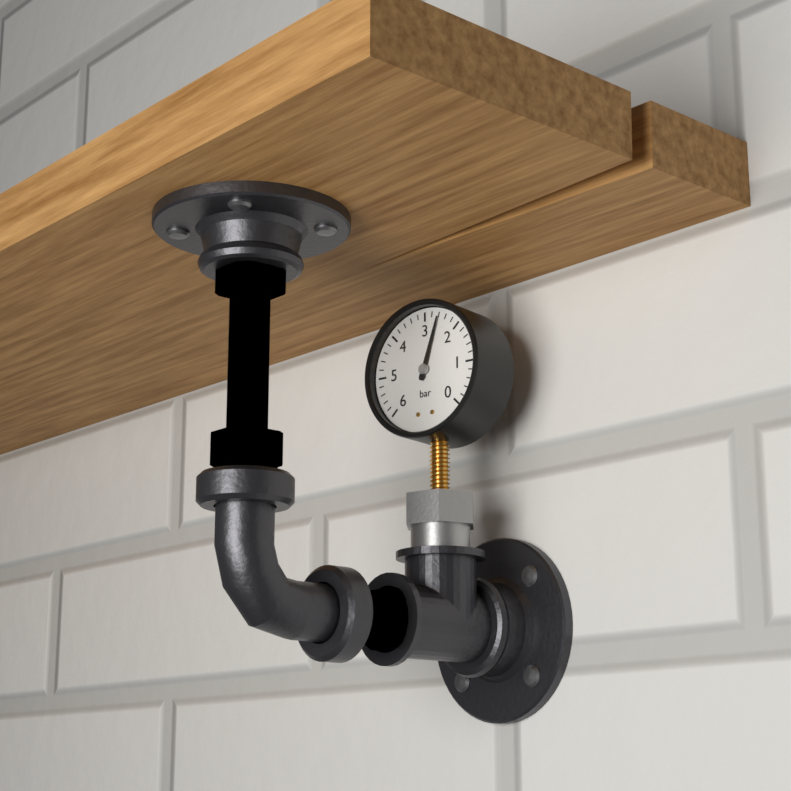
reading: 2.6 bar
